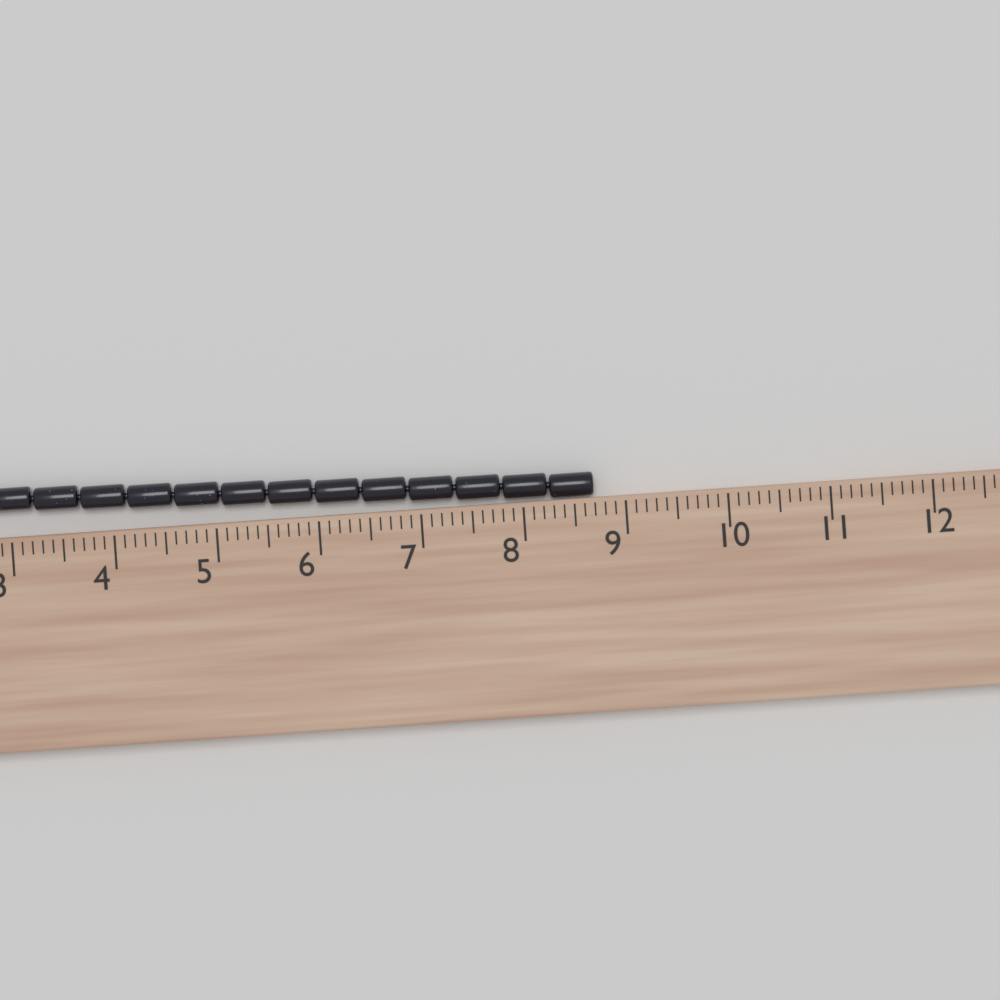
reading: 8.7 cm
